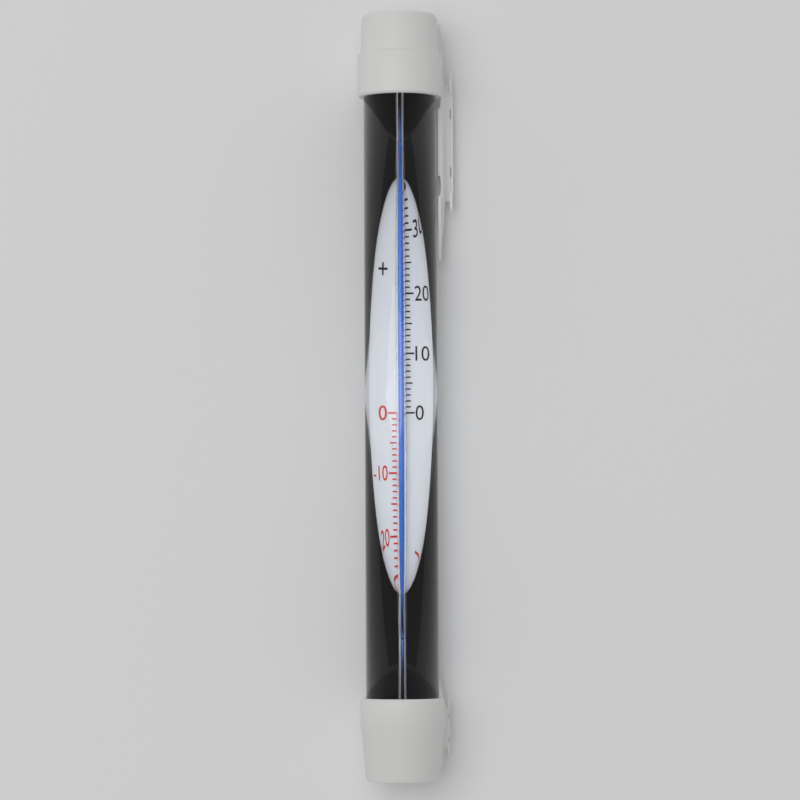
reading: 47 °C
